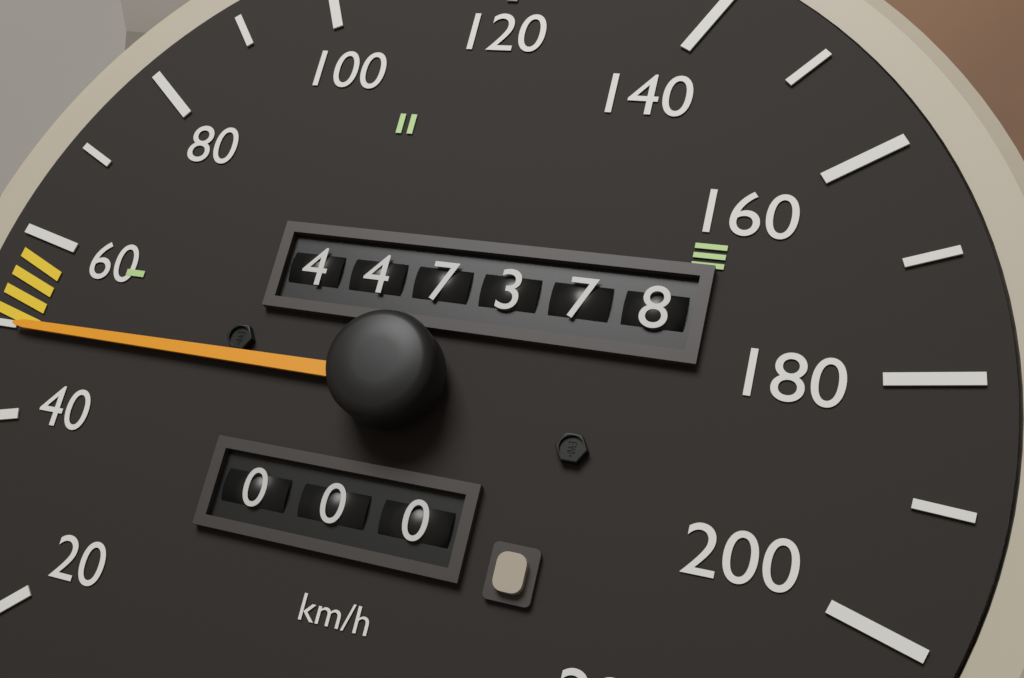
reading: 50 km/h
